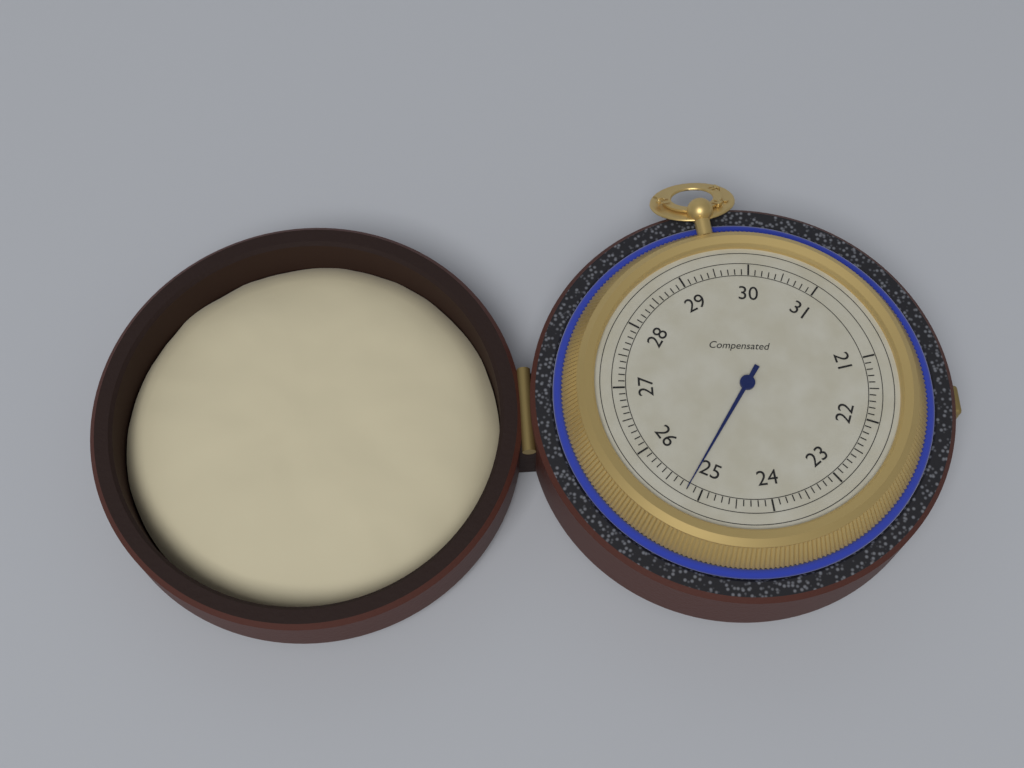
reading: 25.2 (no unit)
